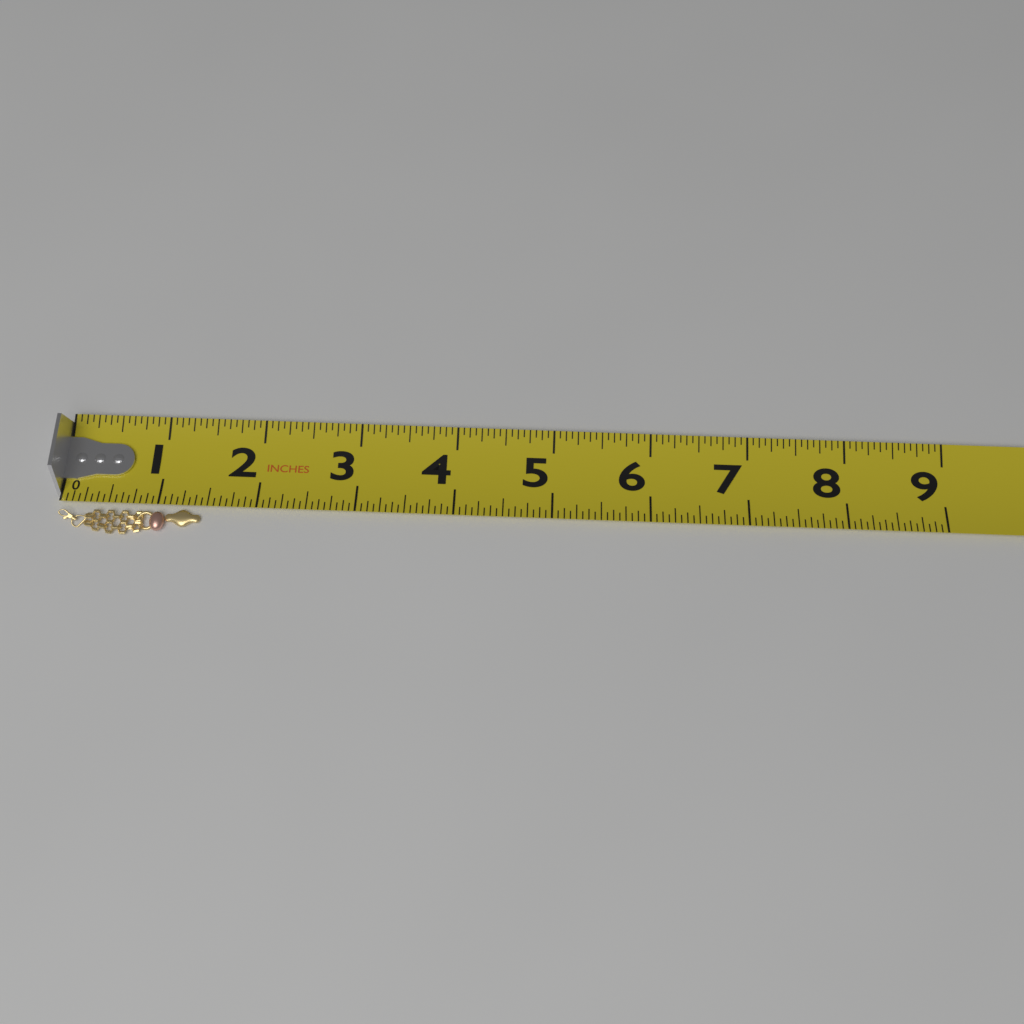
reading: 1.4375 in
